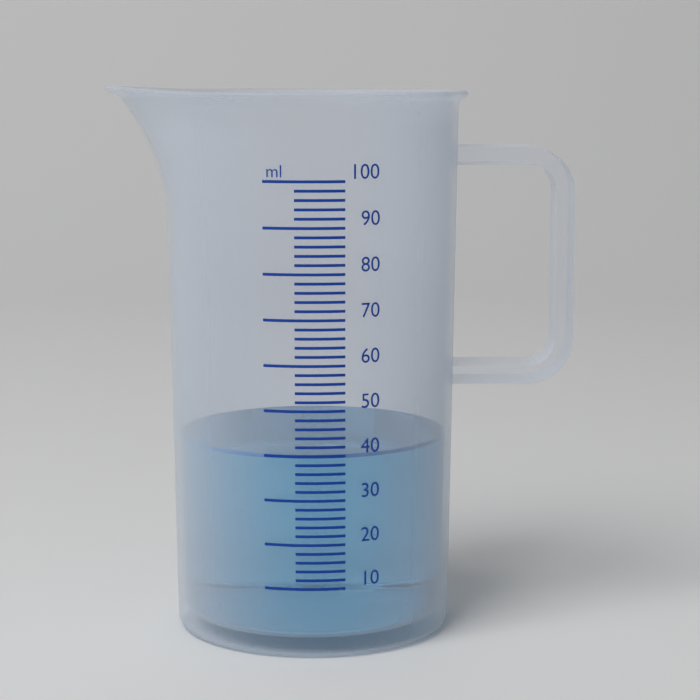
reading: 40 ml
